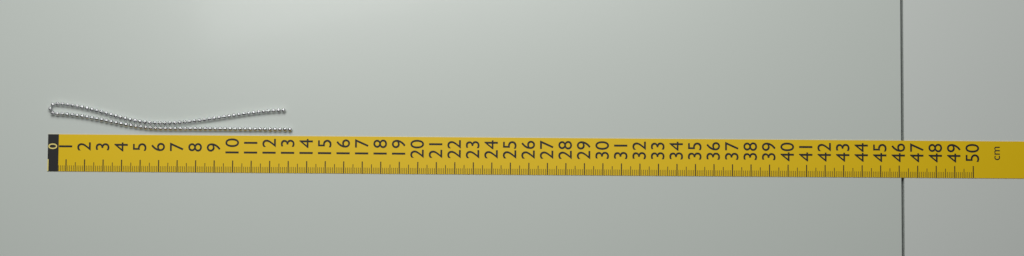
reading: 13.2 cm
